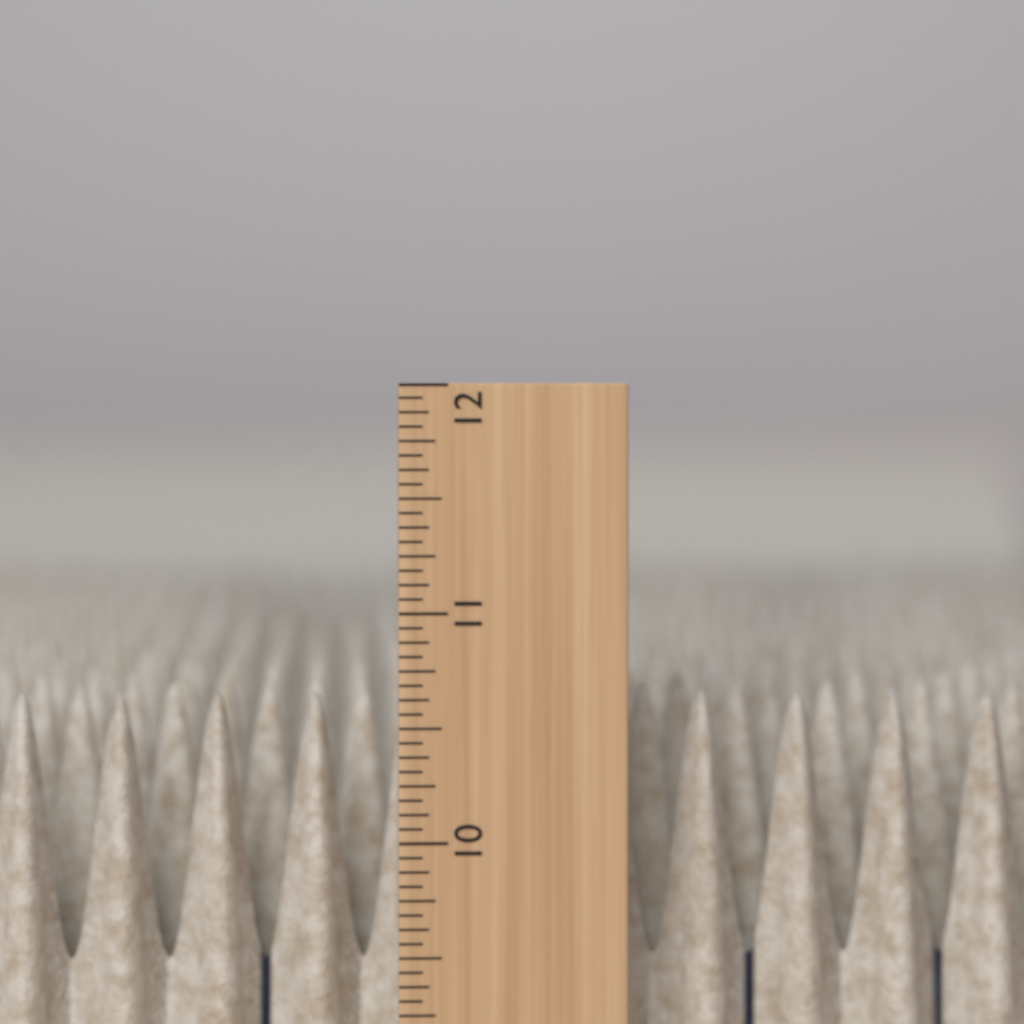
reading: 10.6250 in
